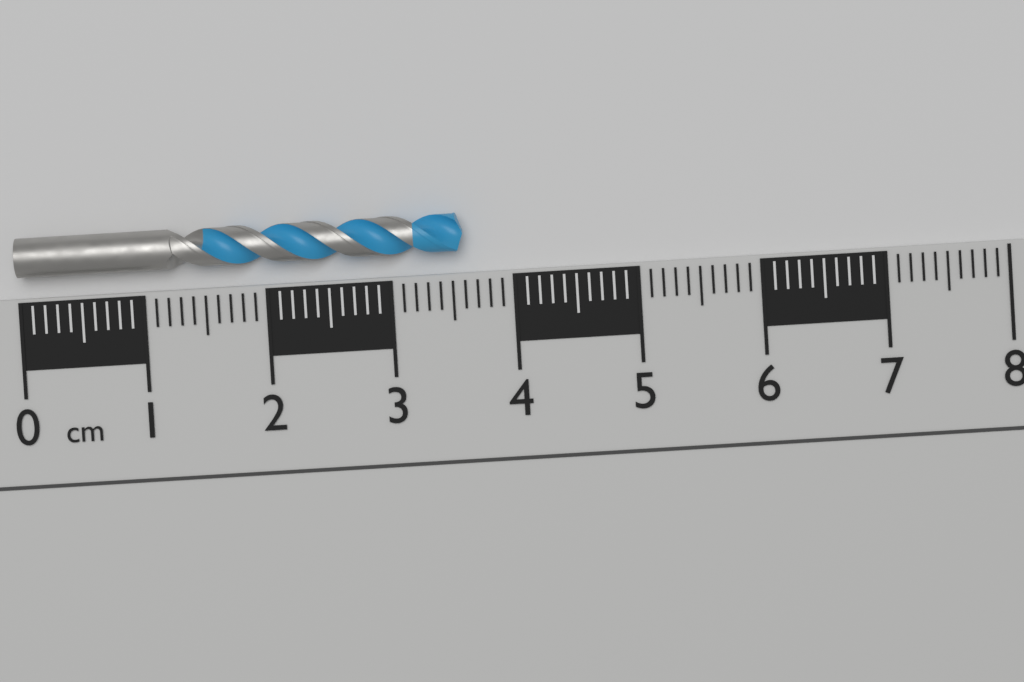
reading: 3.6 cm
